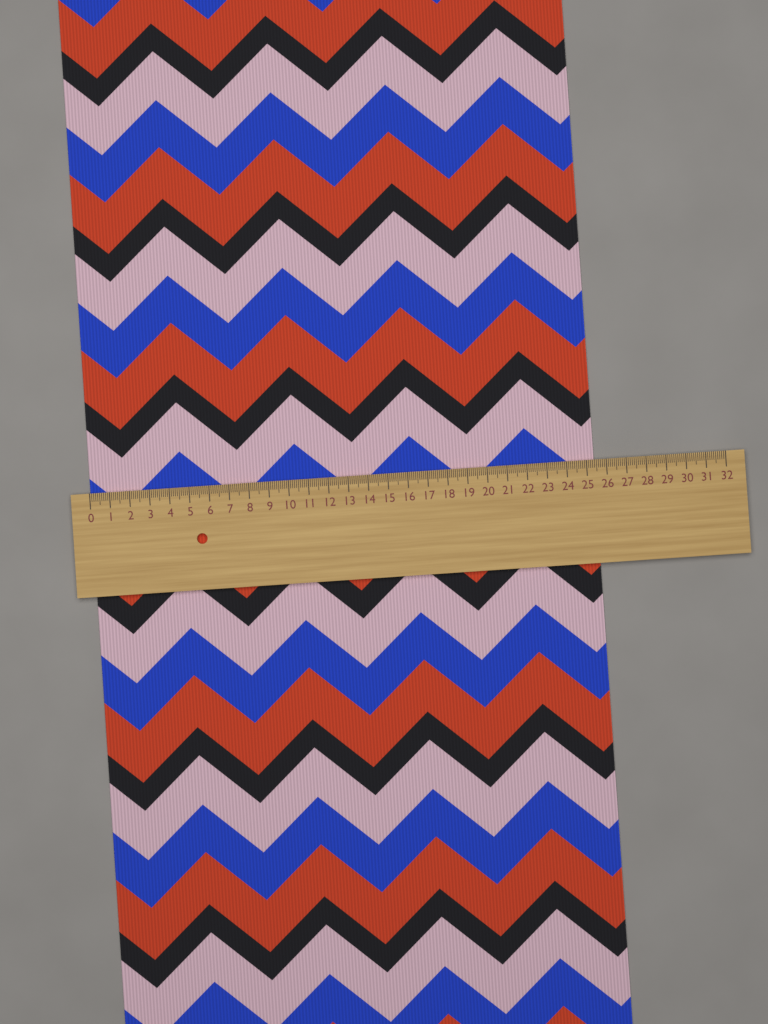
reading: 25.4 (no unit)
